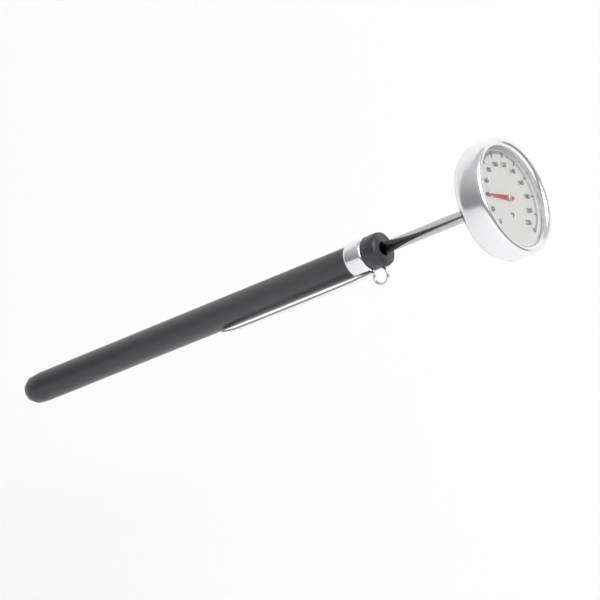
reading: 40 °F
